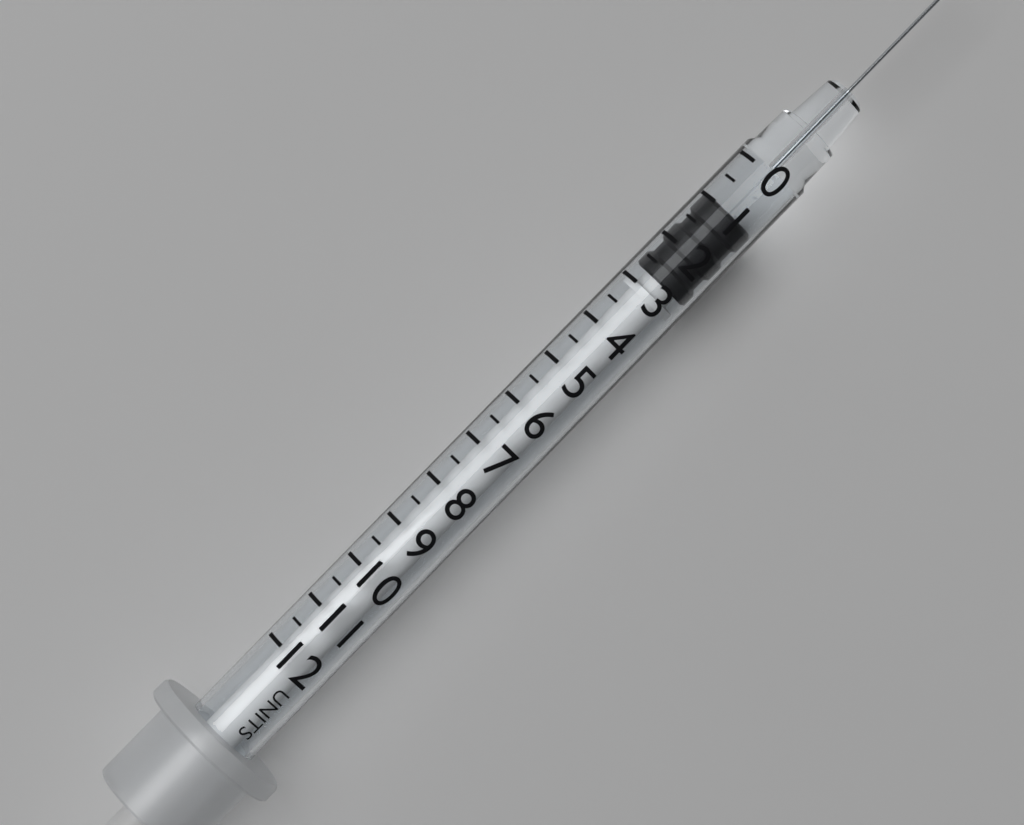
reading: 1.0 units
